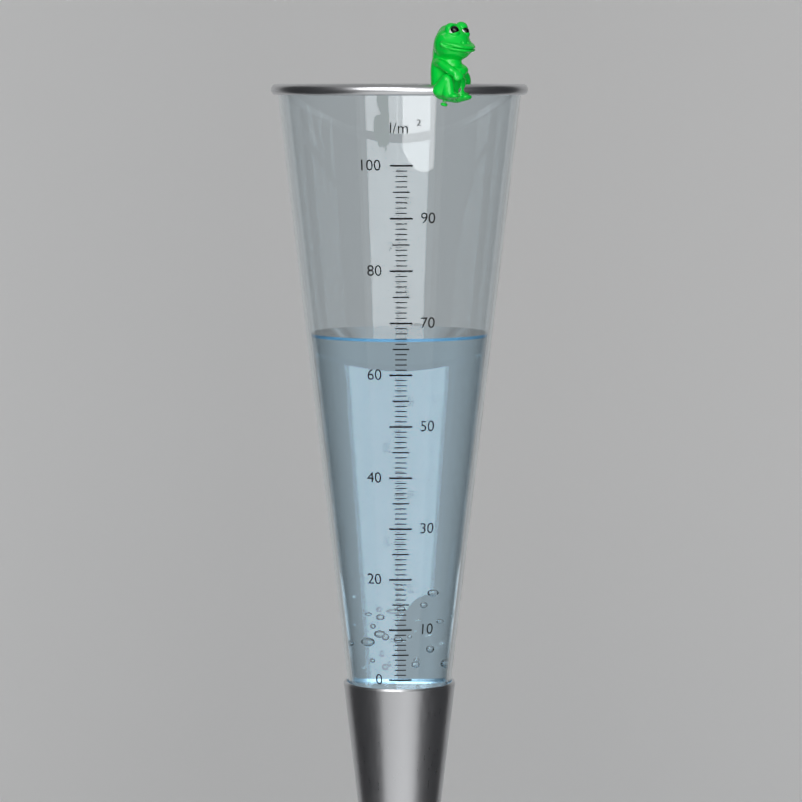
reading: 67 l/m²
